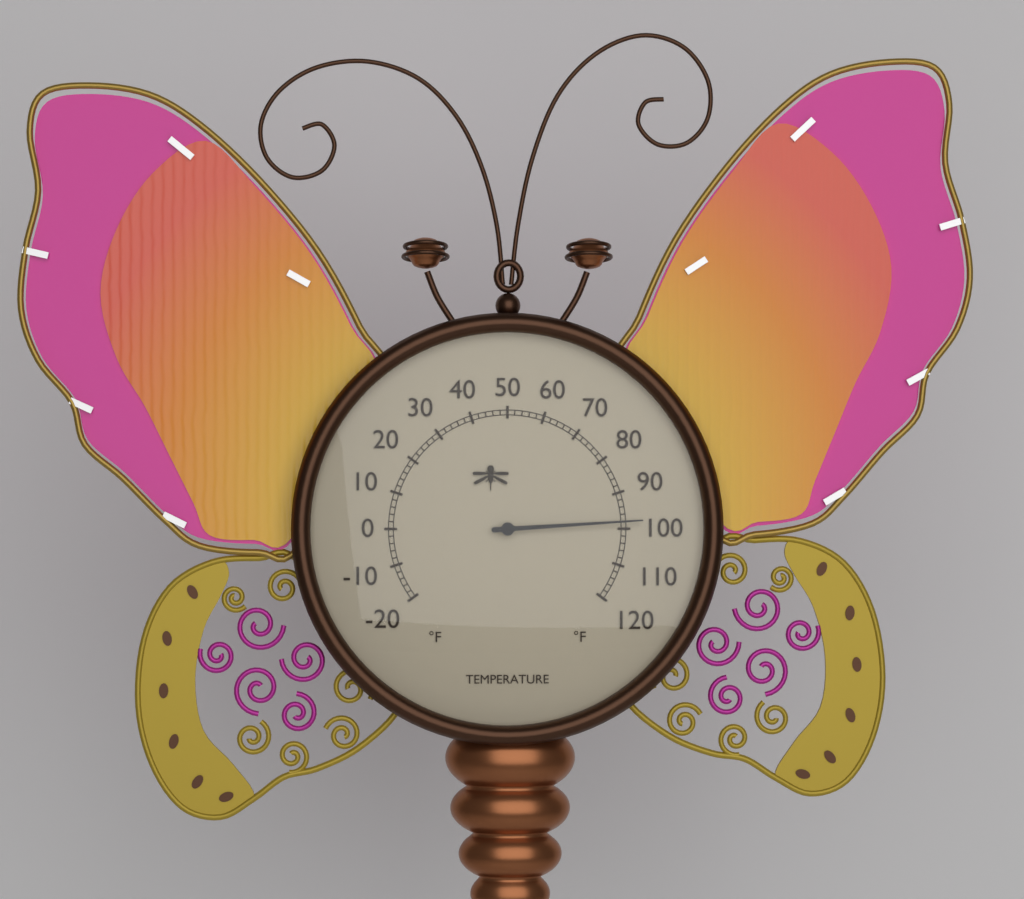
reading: 98 °F
